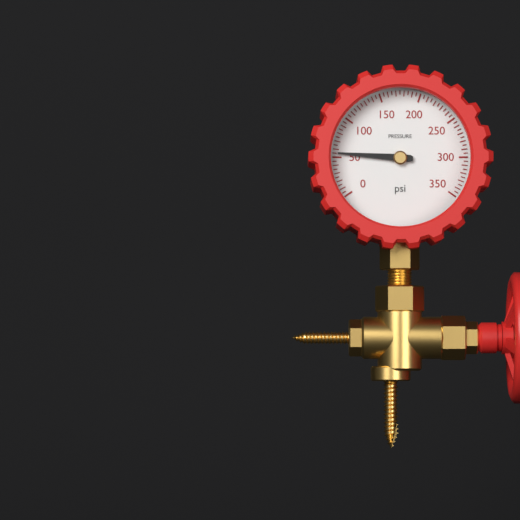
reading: 55 psi
